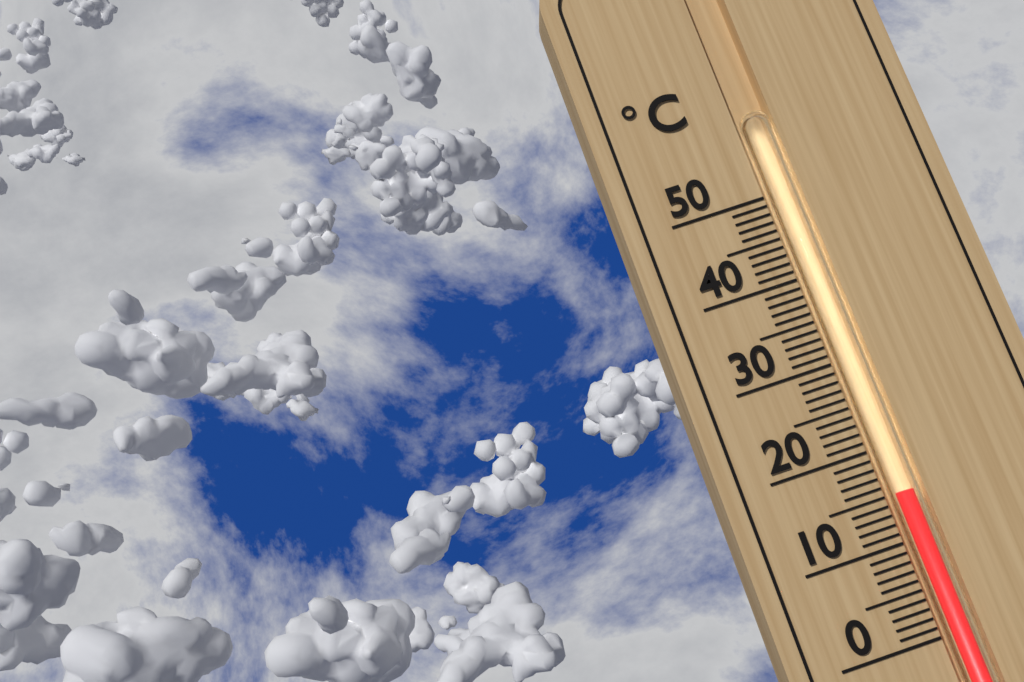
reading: 15 °C
